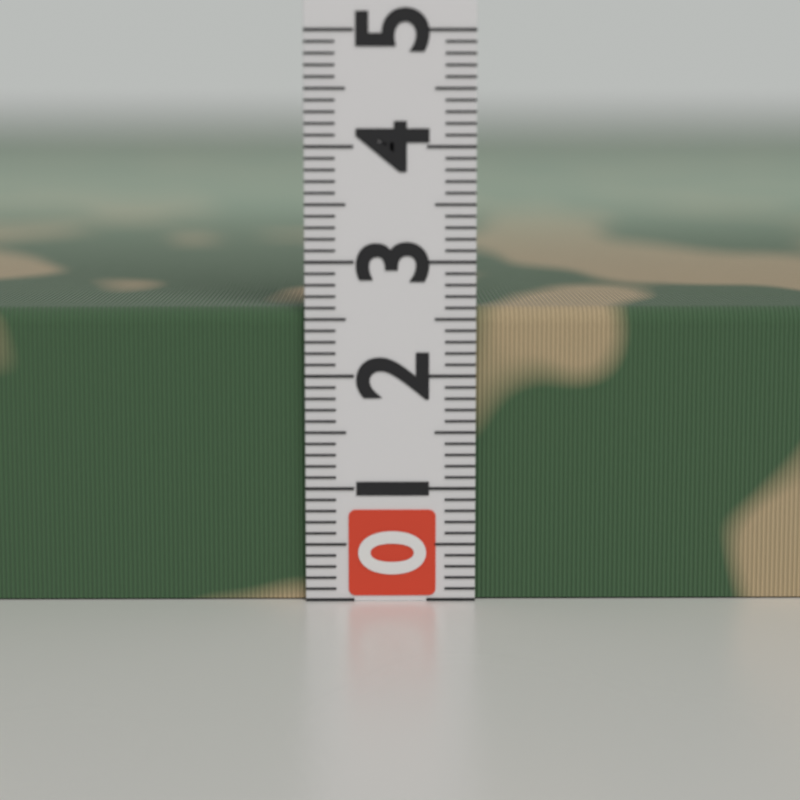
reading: 2.6 (no unit)
